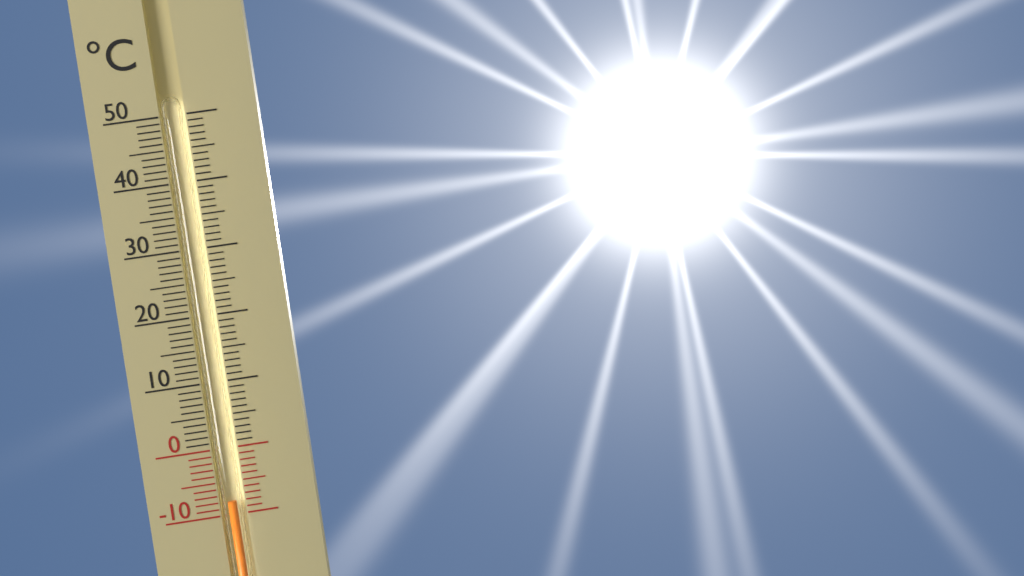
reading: -8 °C
